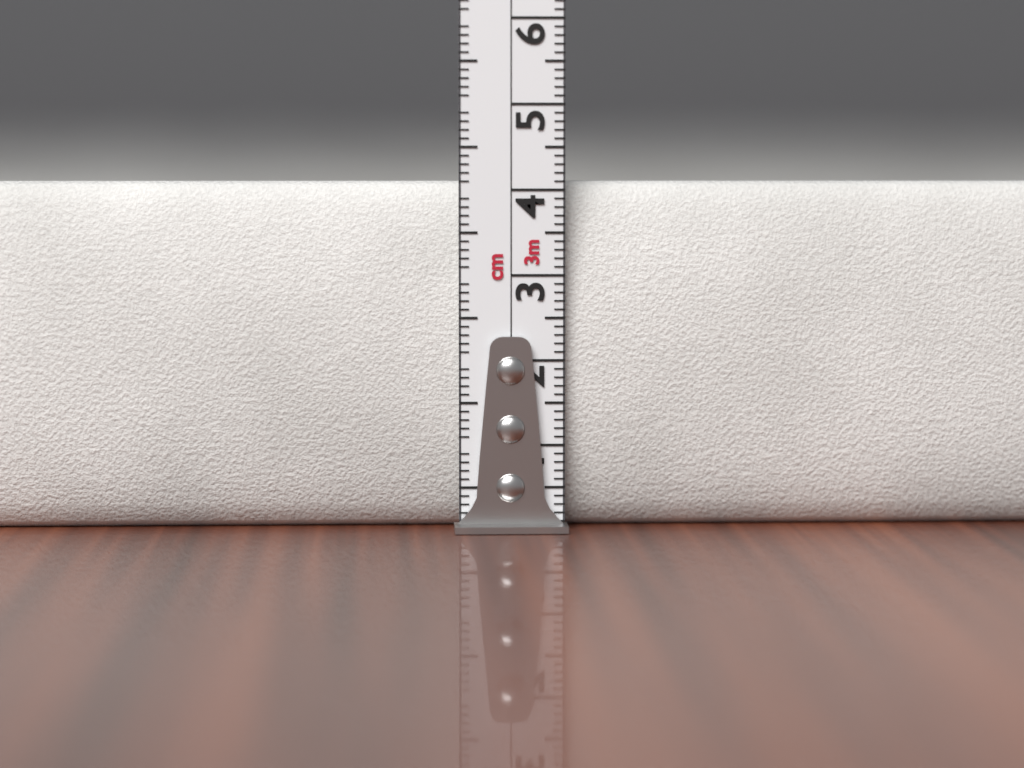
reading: 4.1 cm
